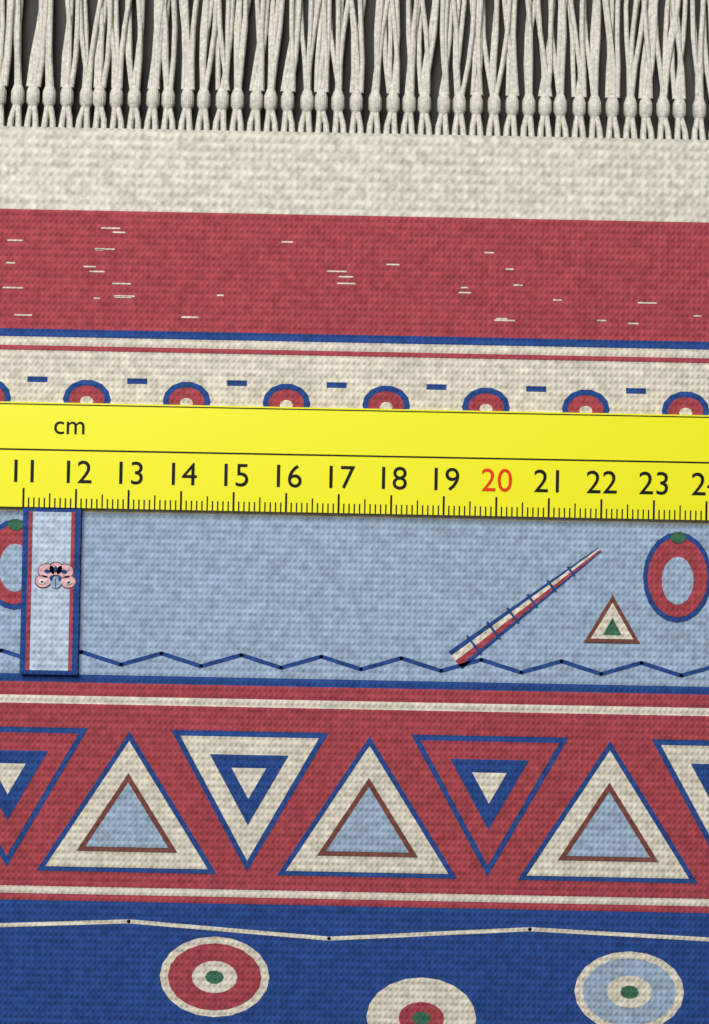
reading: 12.1 cm
